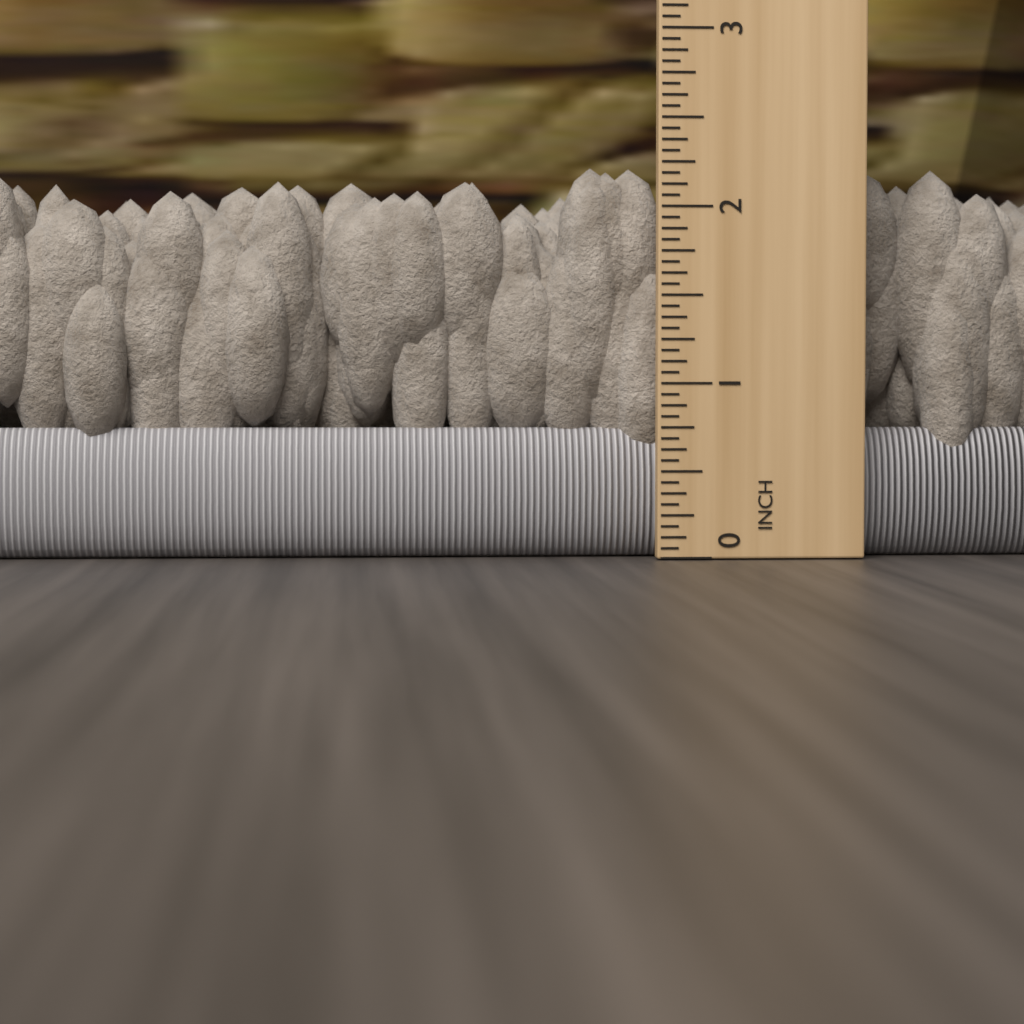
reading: 2.2500 in
